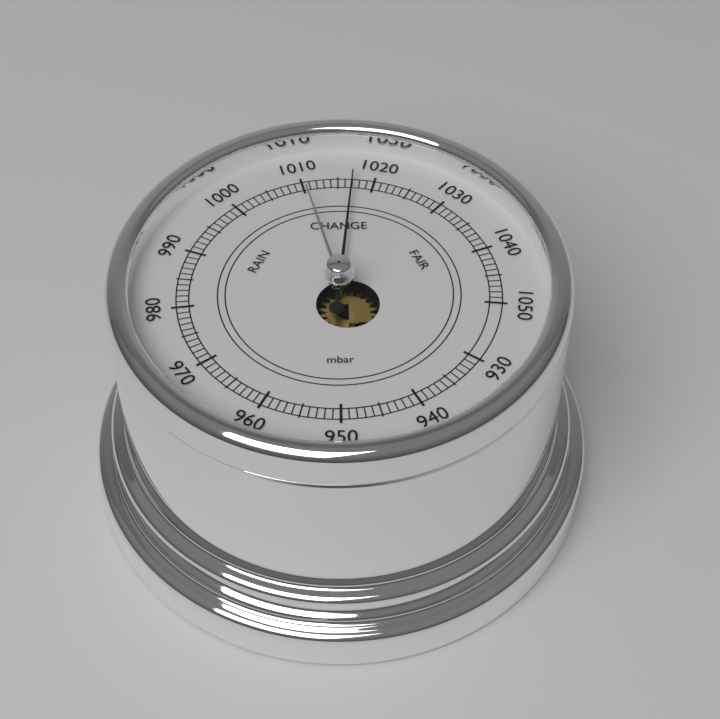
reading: 1017 mbar
